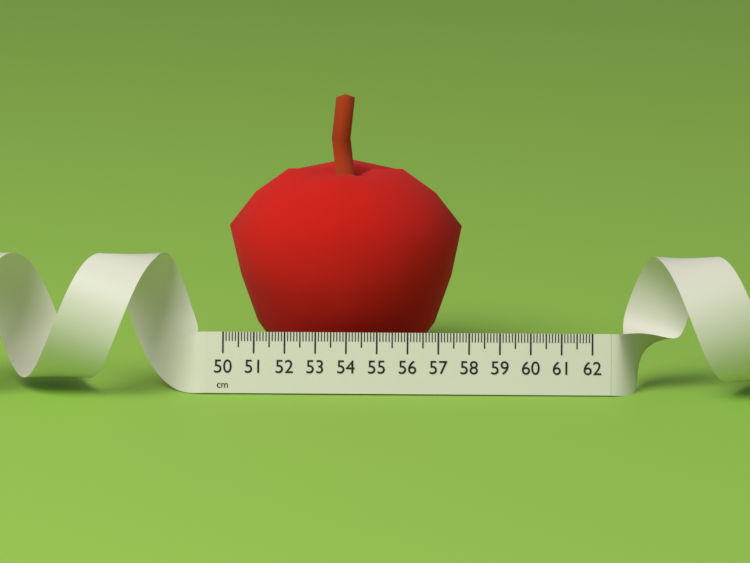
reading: 57.7 cm
